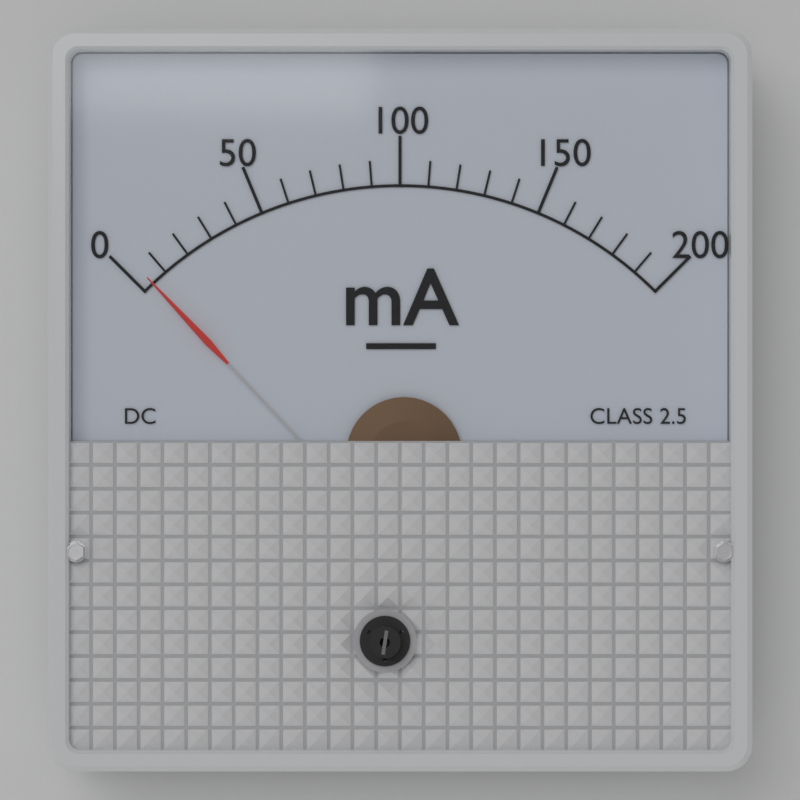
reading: 4 mA
